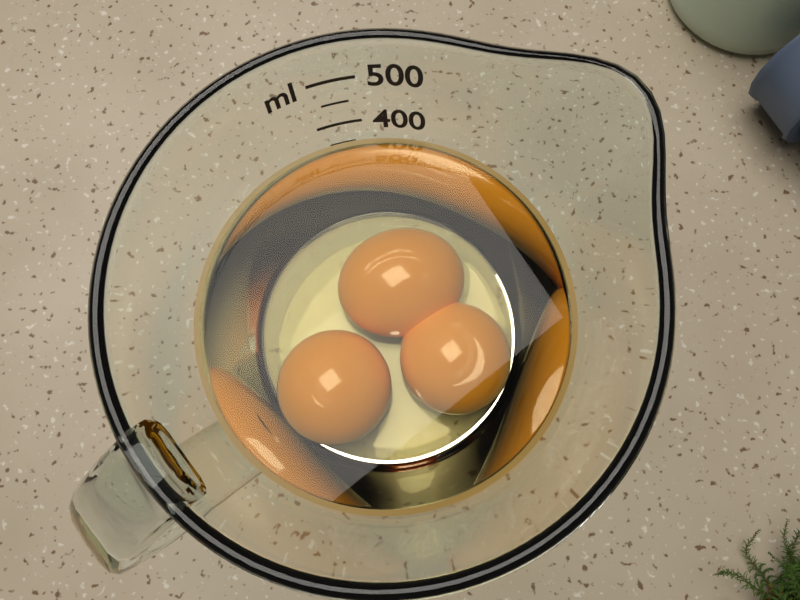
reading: 350 ml
